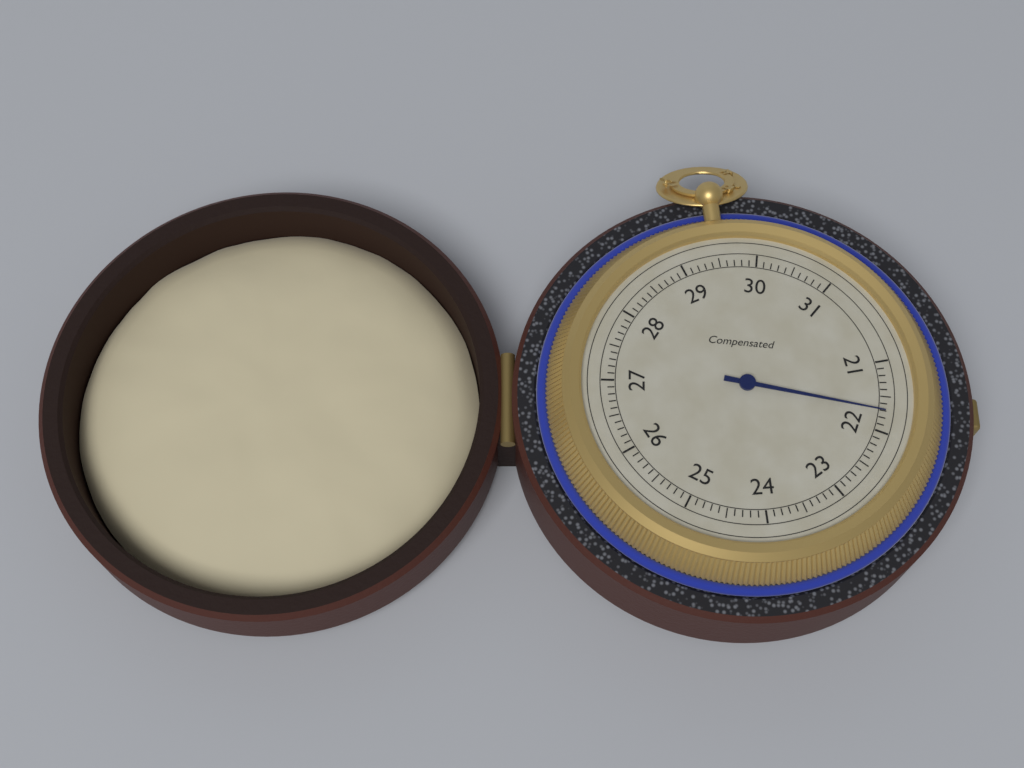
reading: 21.7 (no unit)
